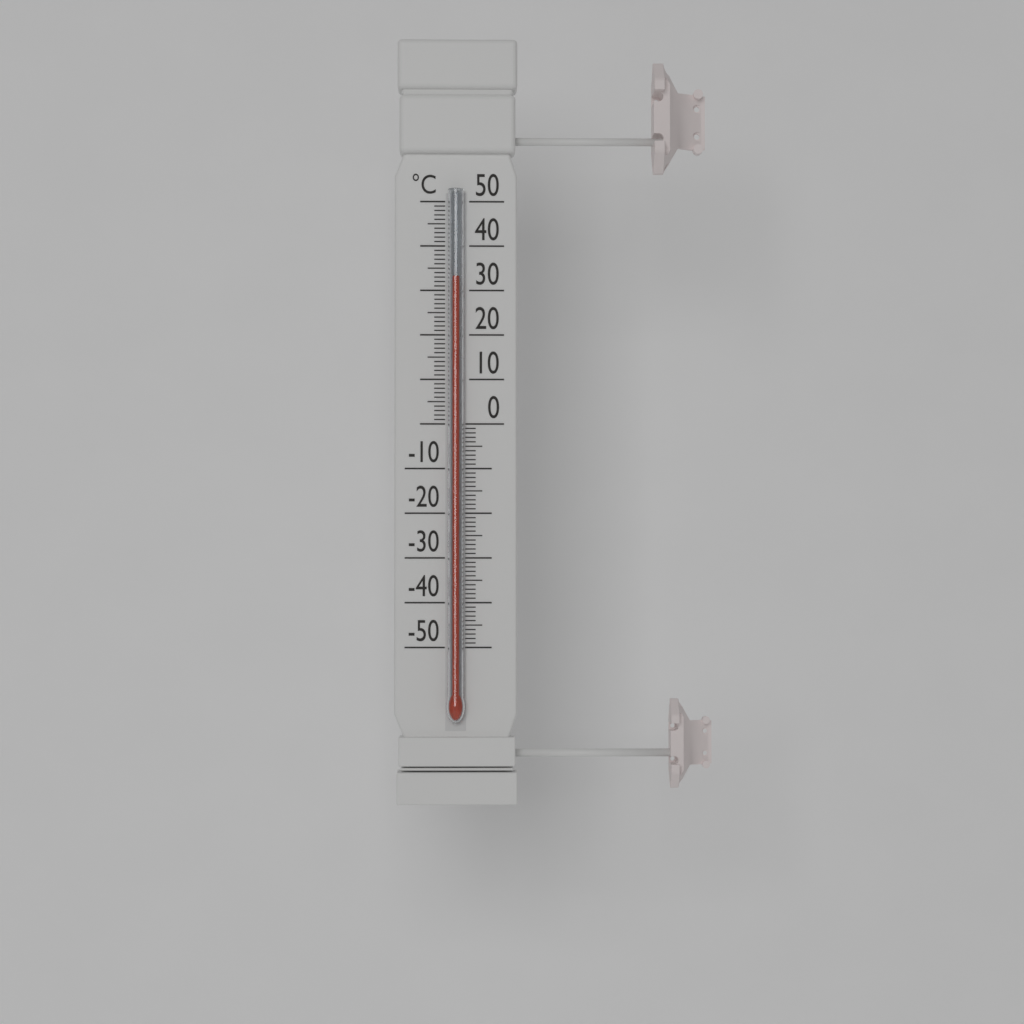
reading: 33 °C
